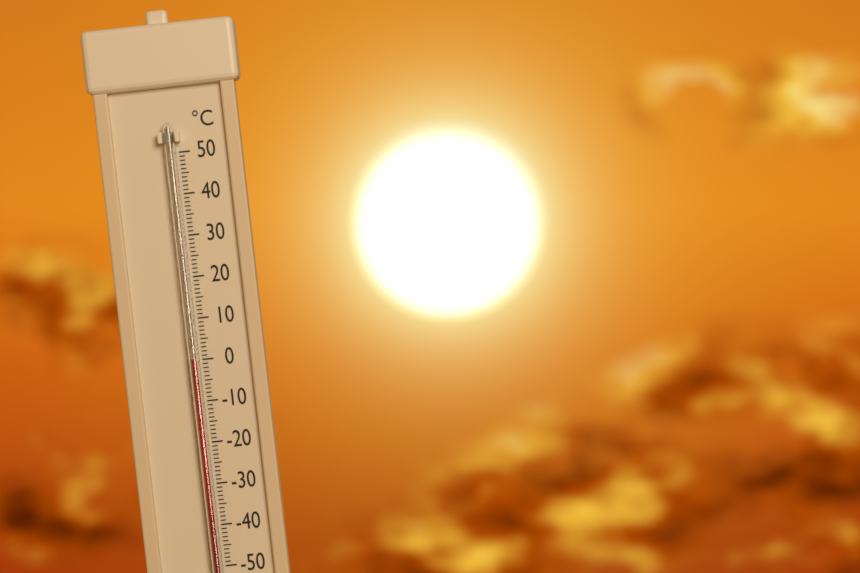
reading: 0 °C
